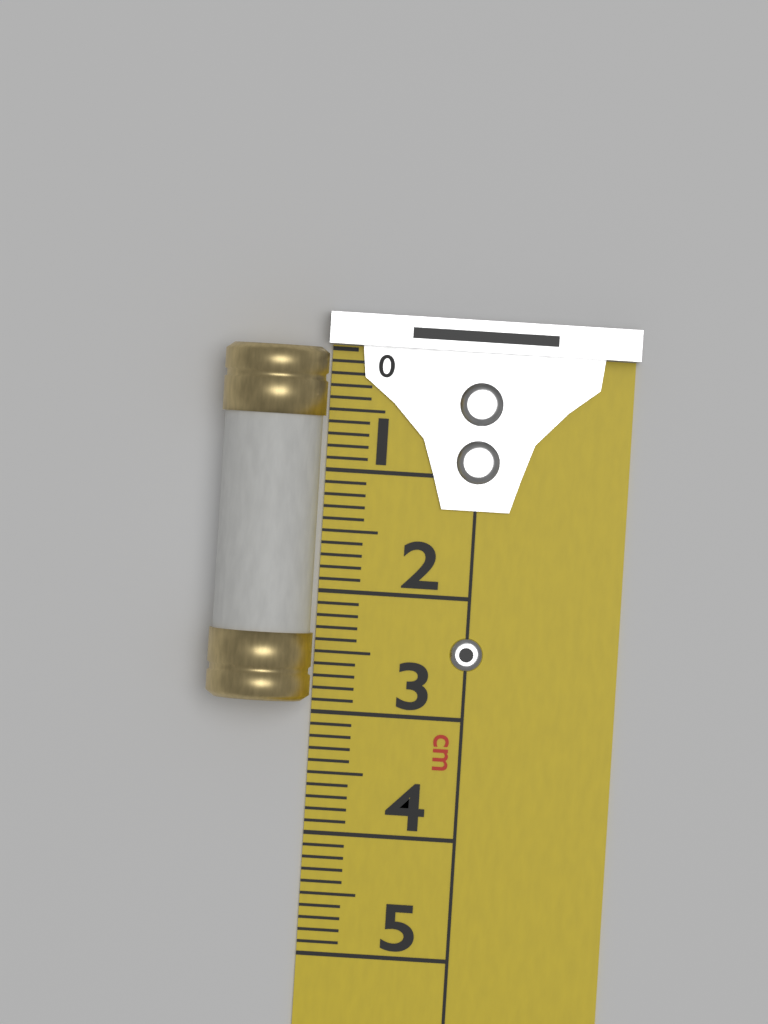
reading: 2.9 cm
